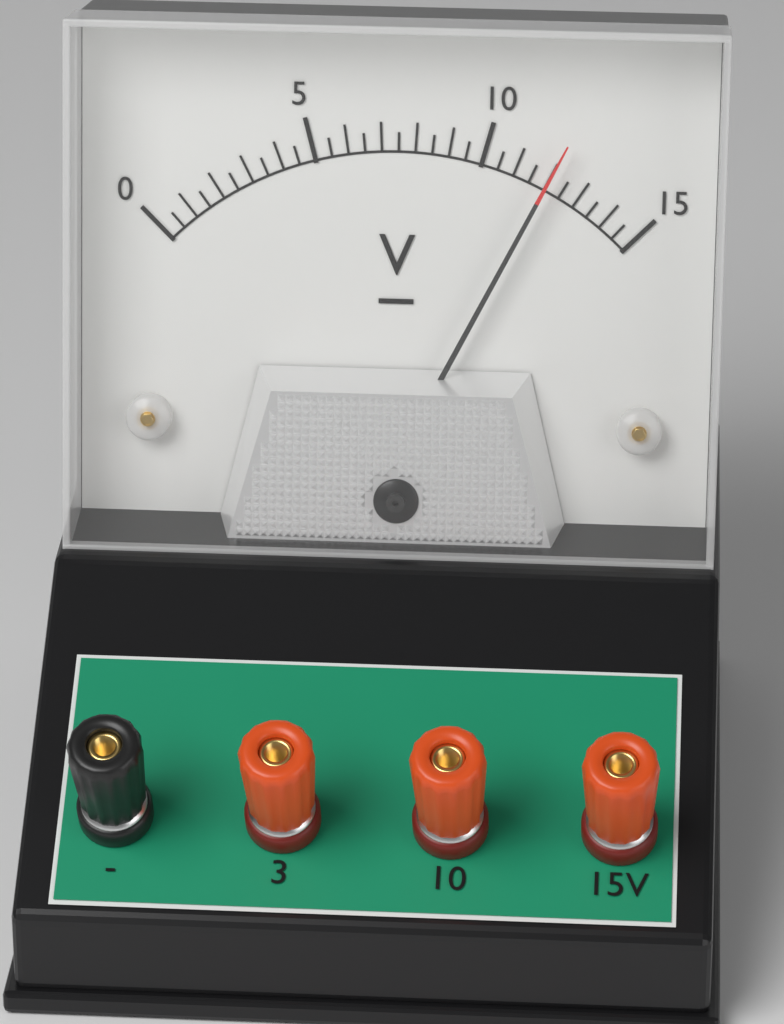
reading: 12.0 V
